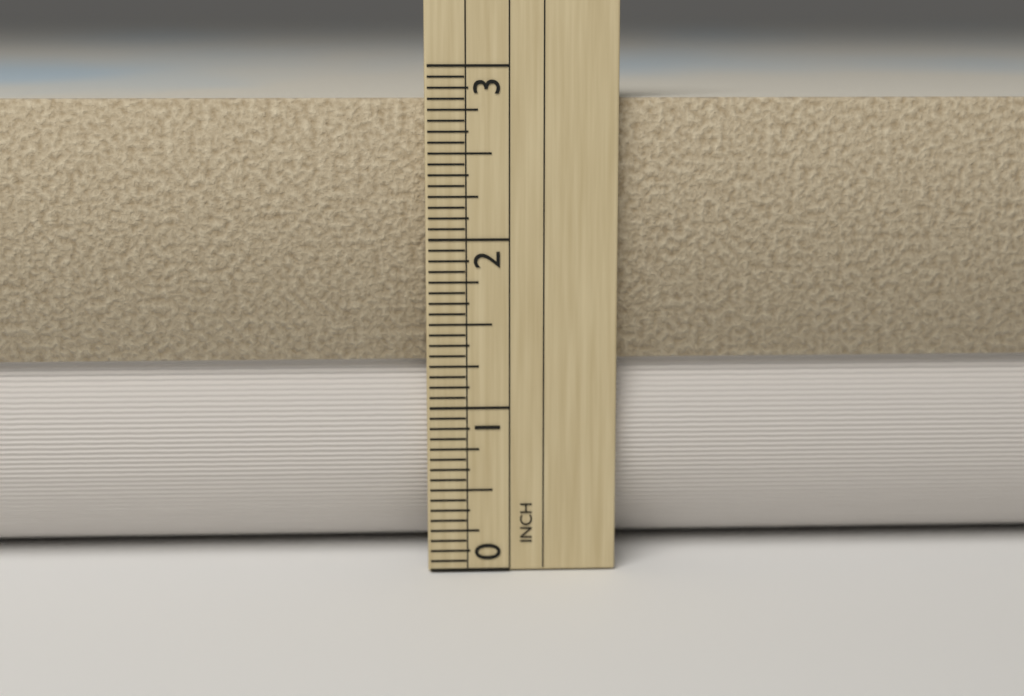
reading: 2.8125 in
